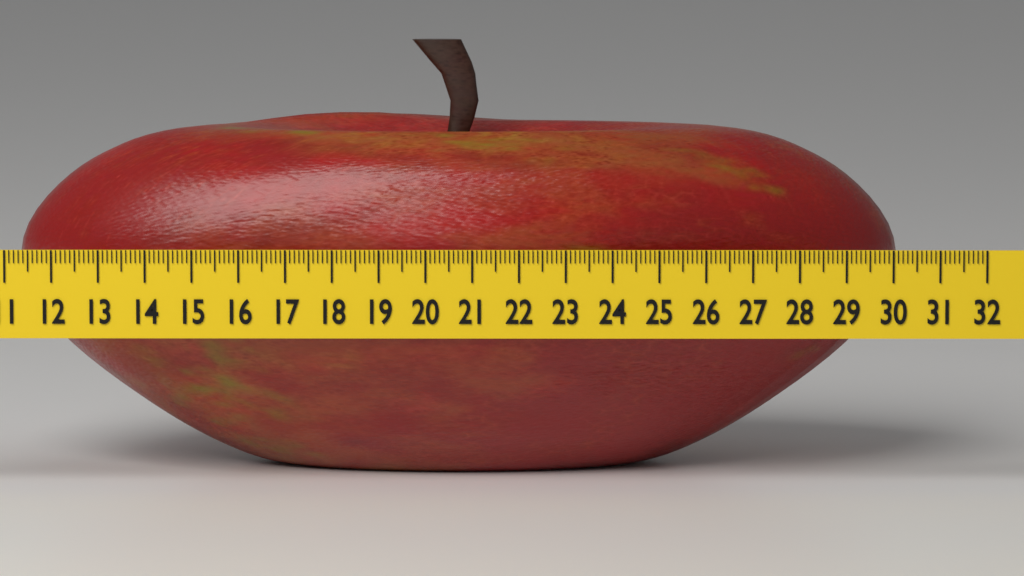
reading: 30.3 (no unit)
